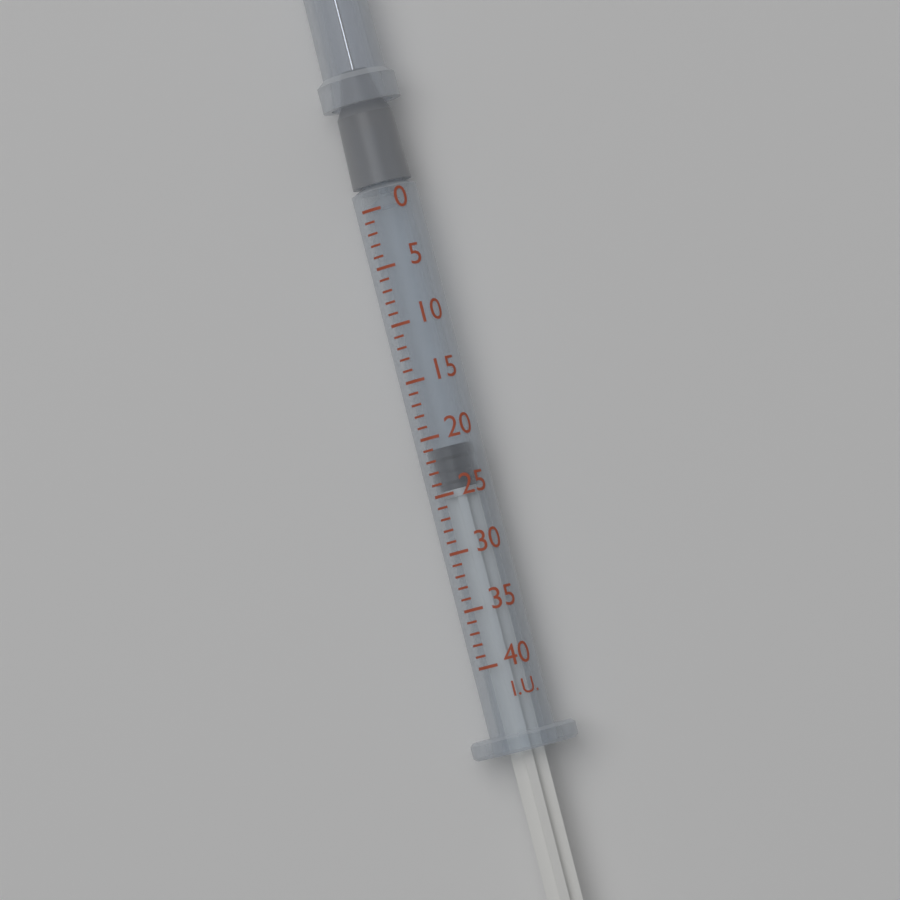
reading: 21 I.U.
